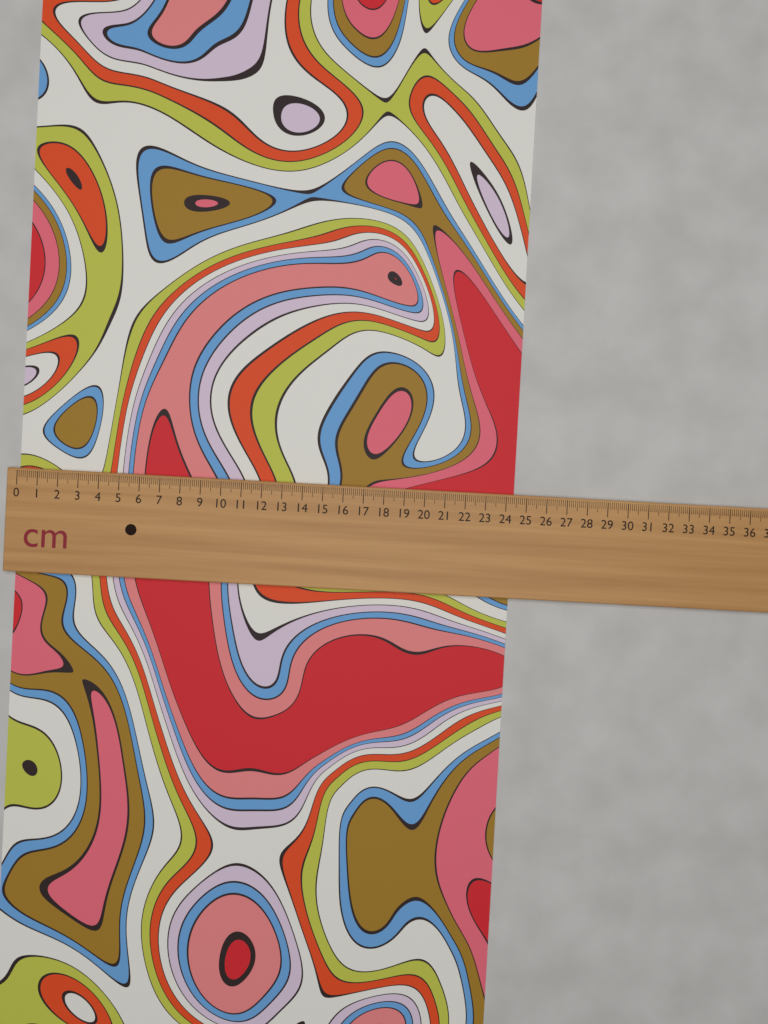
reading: 24.4 cm
